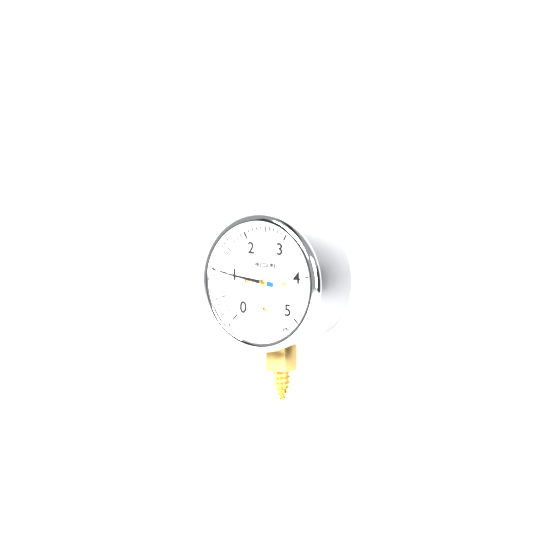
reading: 1.0 psi
